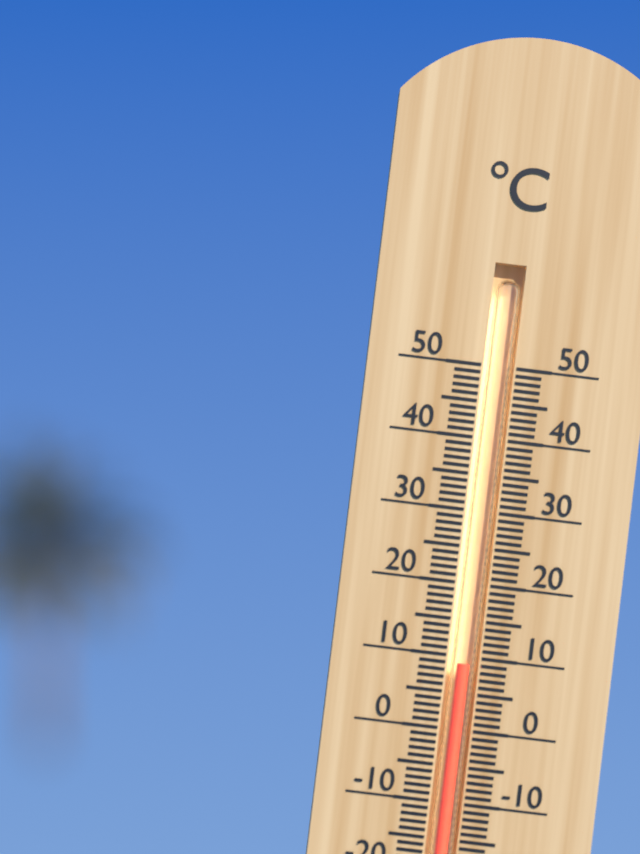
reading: 9 °C
